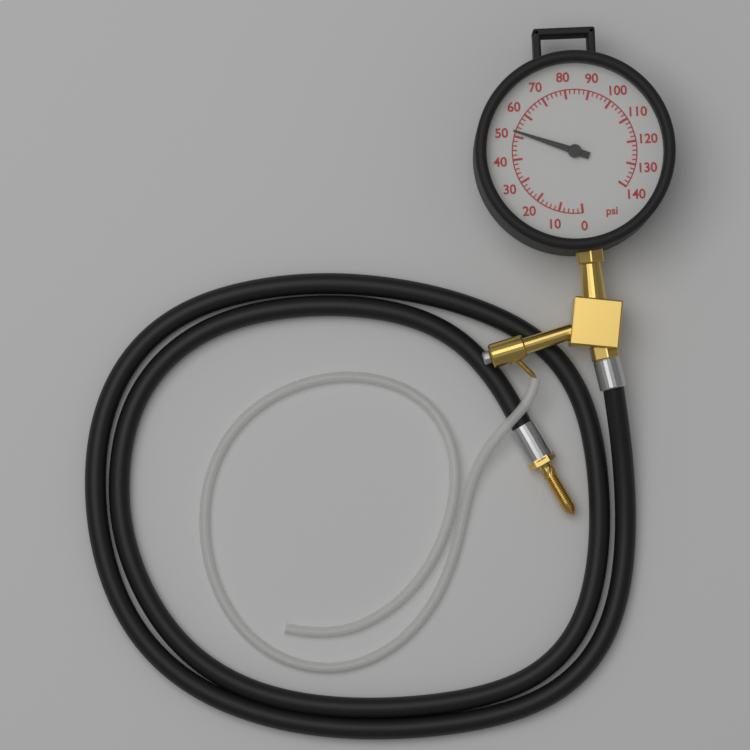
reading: 52 psi
